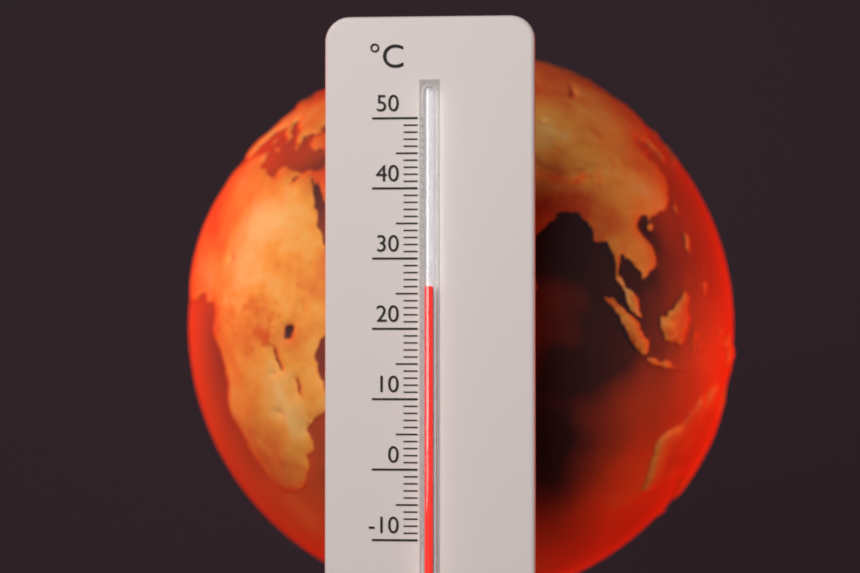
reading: 26 °C
